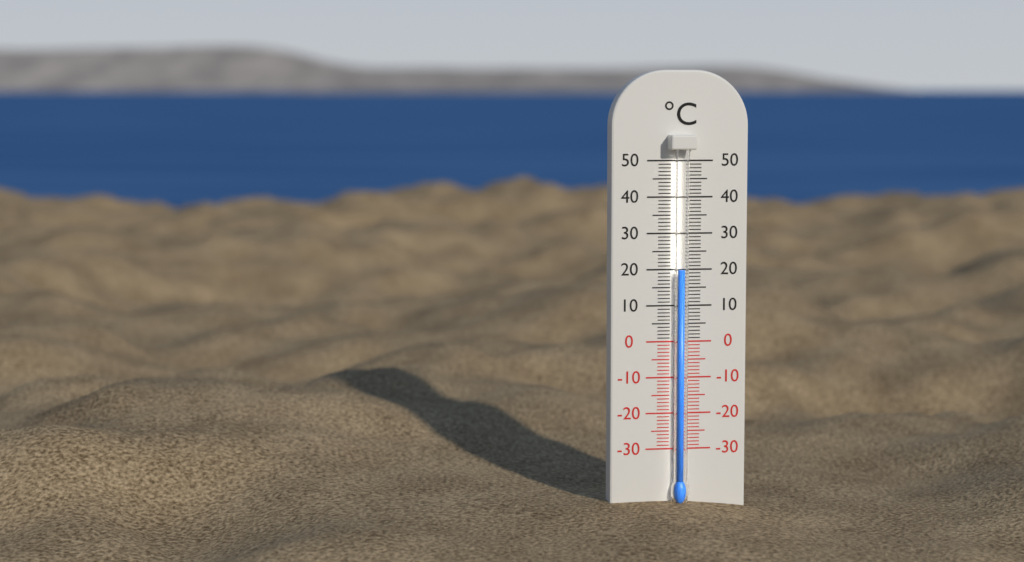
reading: 20 °C
